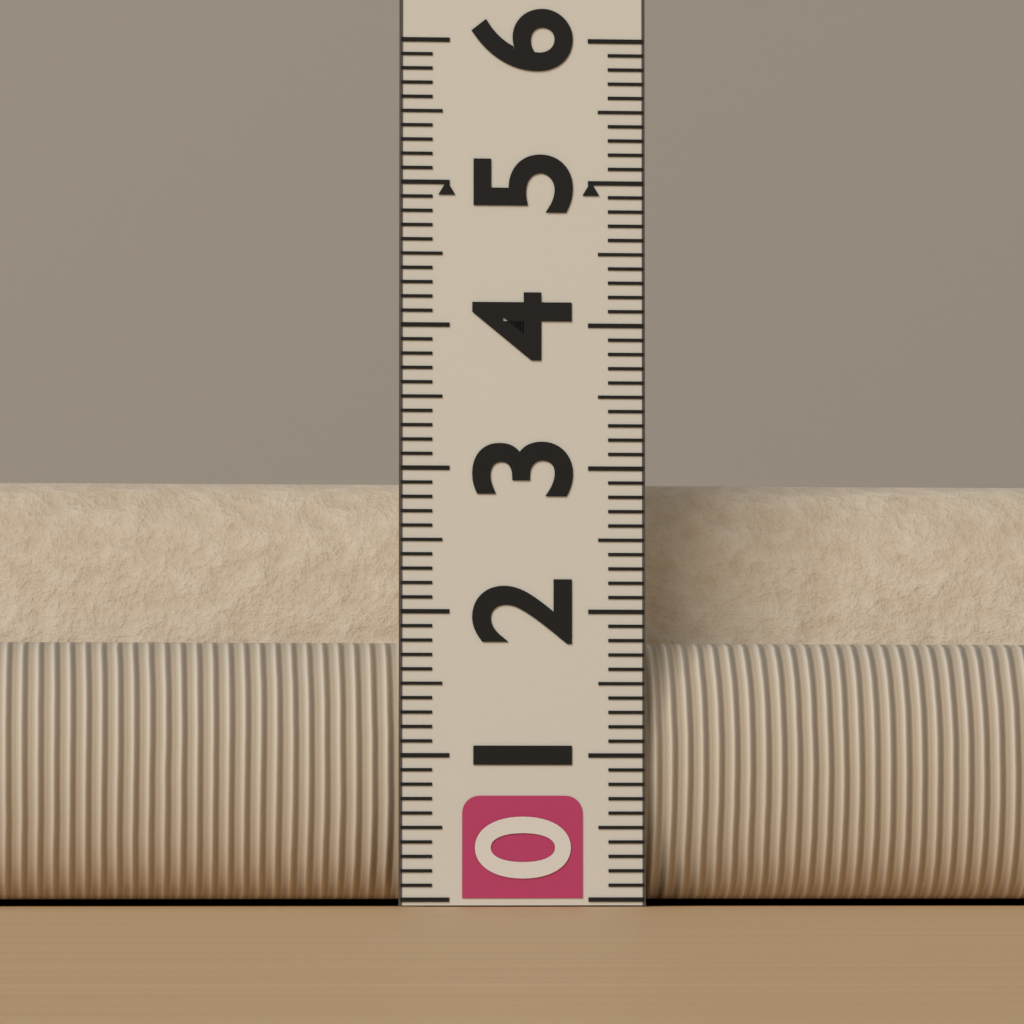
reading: 3.0 (no unit)
